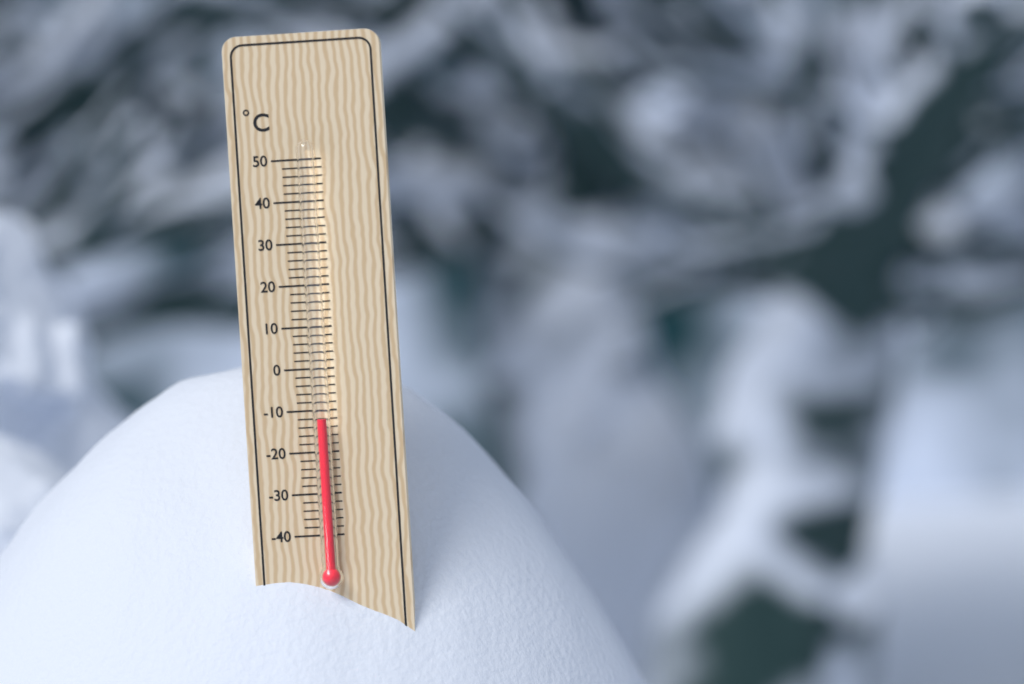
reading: -12 °C
